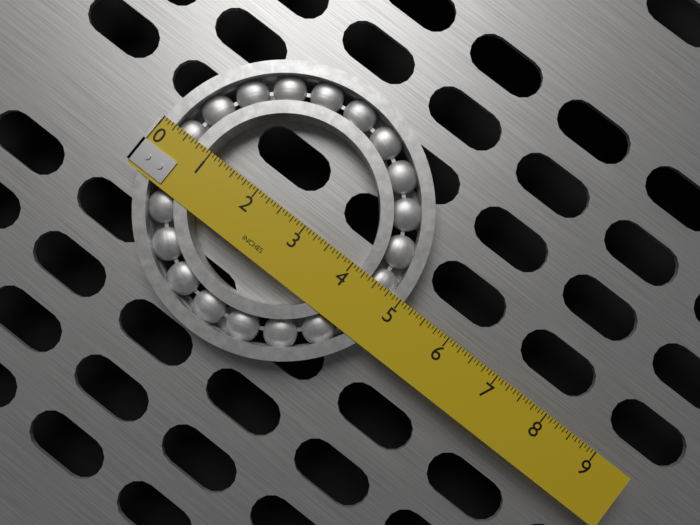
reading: 5.0625 in
